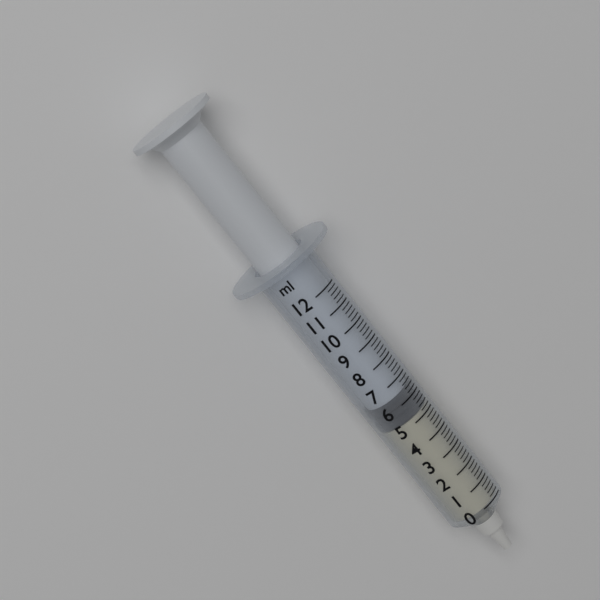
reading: 5.2 ml
